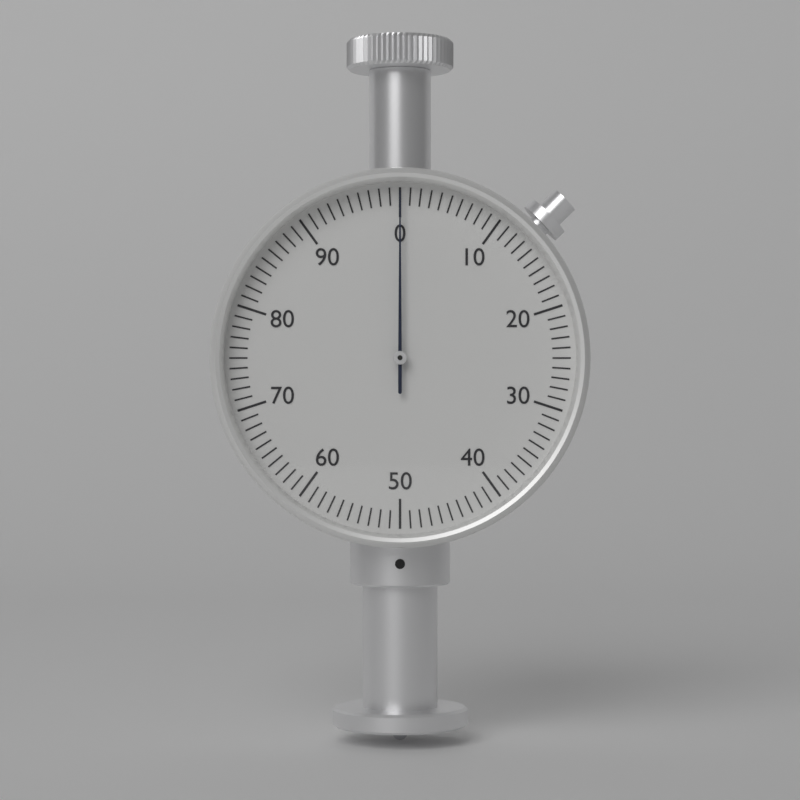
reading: 0 (no unit)
